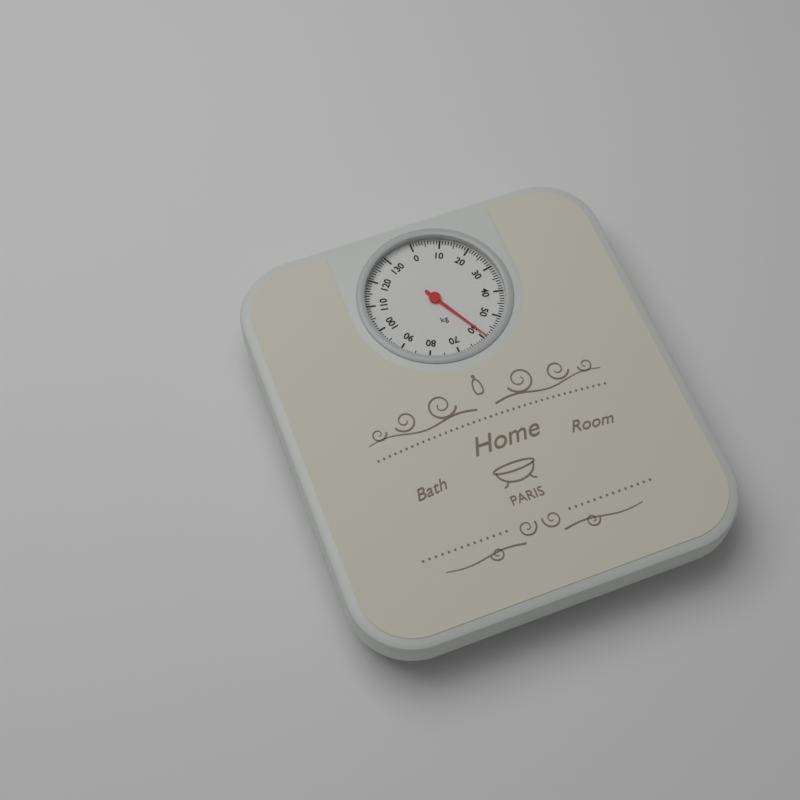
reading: 59 kg
